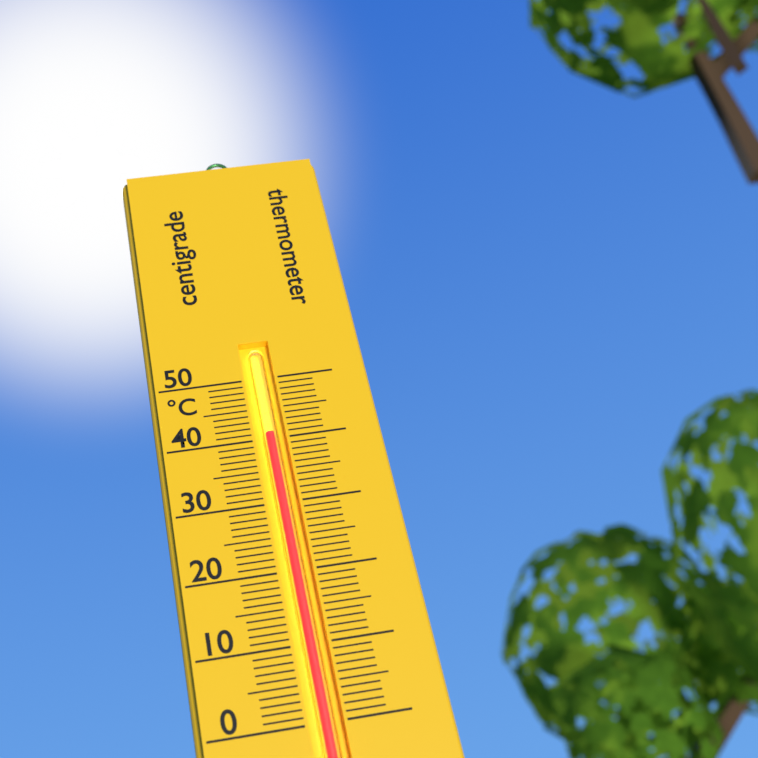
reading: 41 °C
